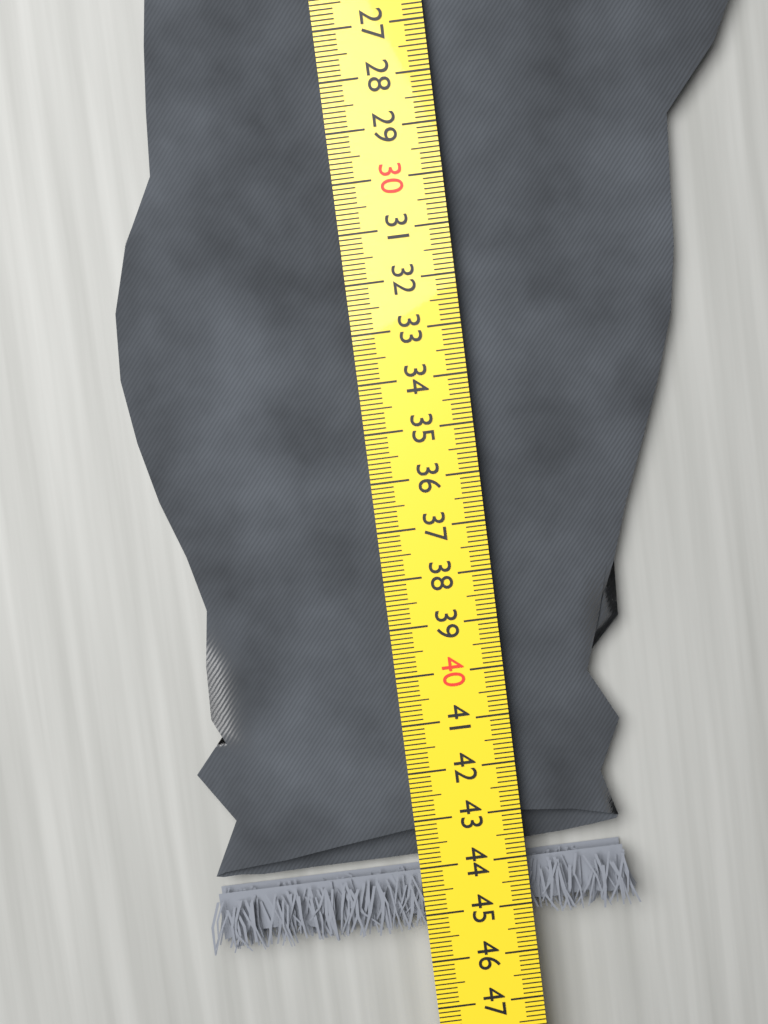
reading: 45.4 cm
